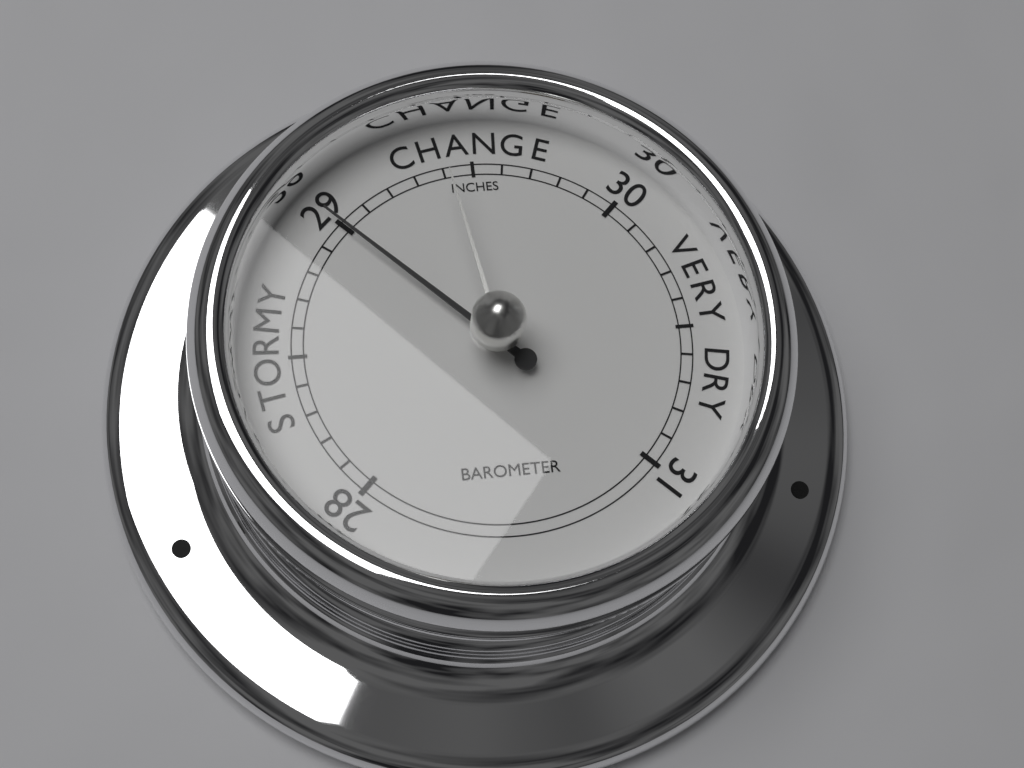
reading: 29.0 inHg
